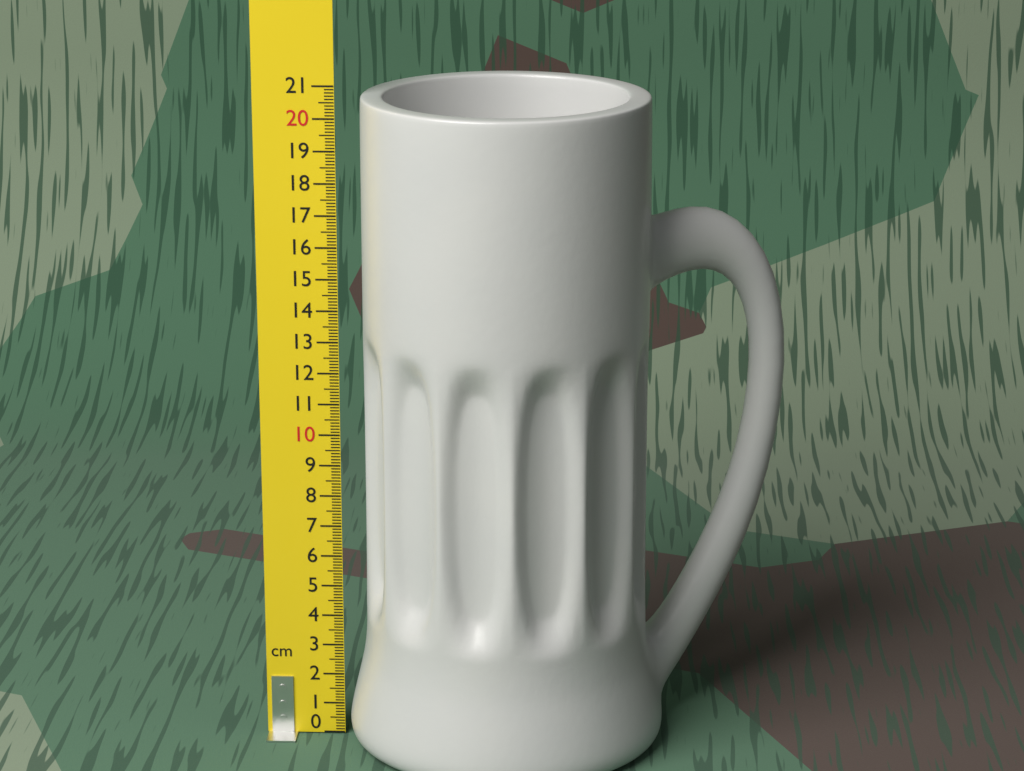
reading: 20.7 cm
